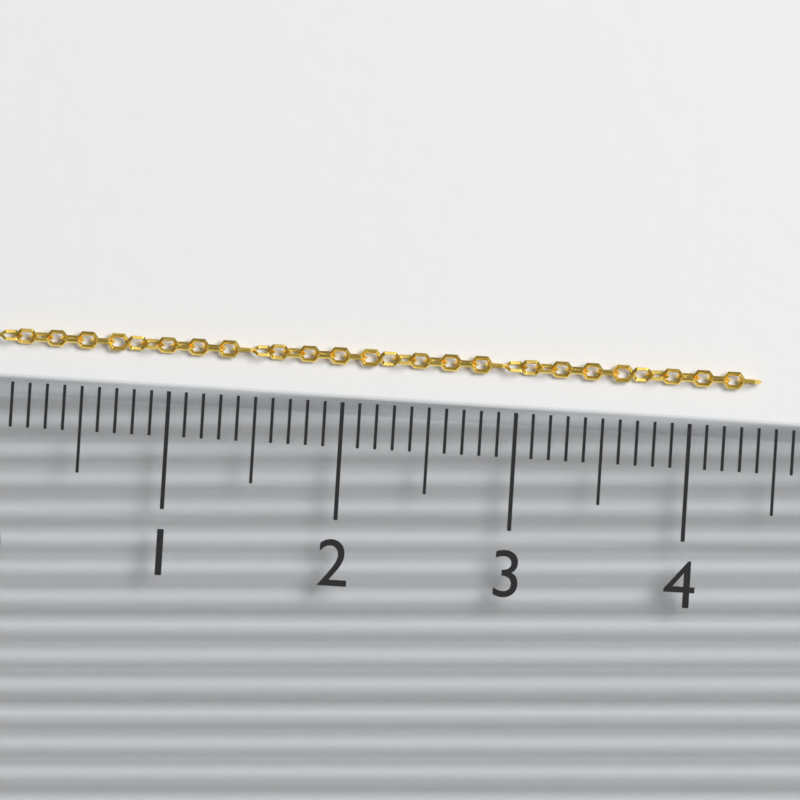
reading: 4.4 (no unit)
